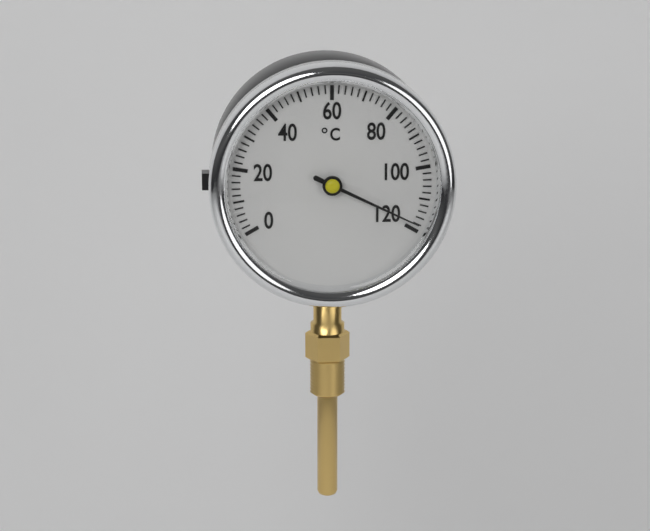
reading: 118 °C
